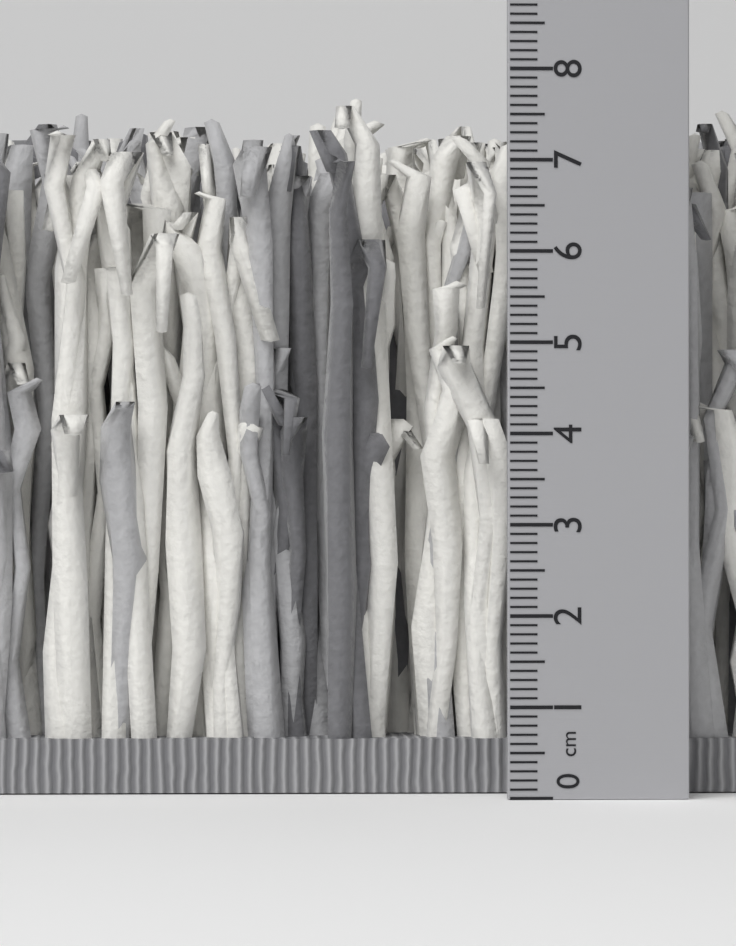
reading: 7.9 cm
